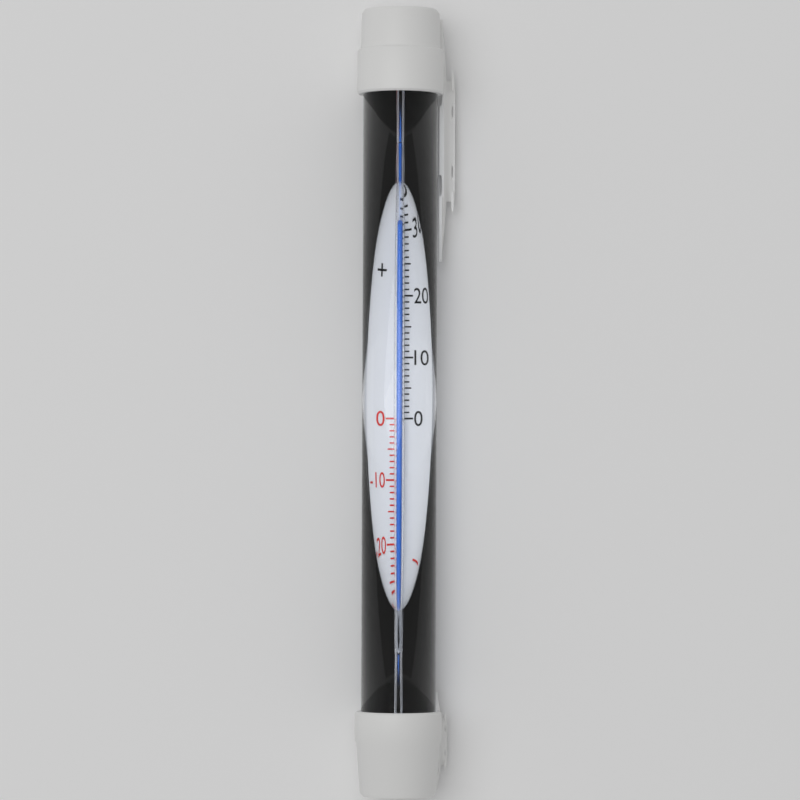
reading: 32 °C
